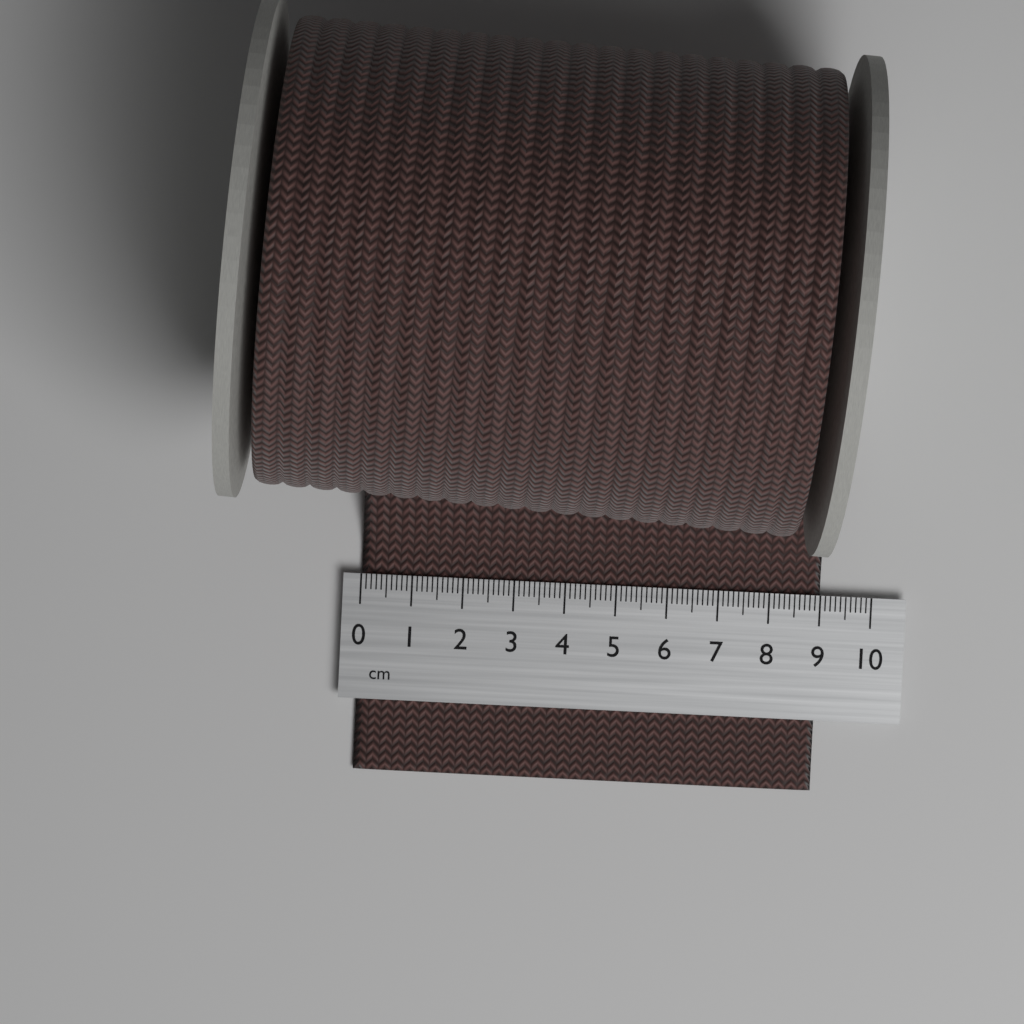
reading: 9.0 cm
